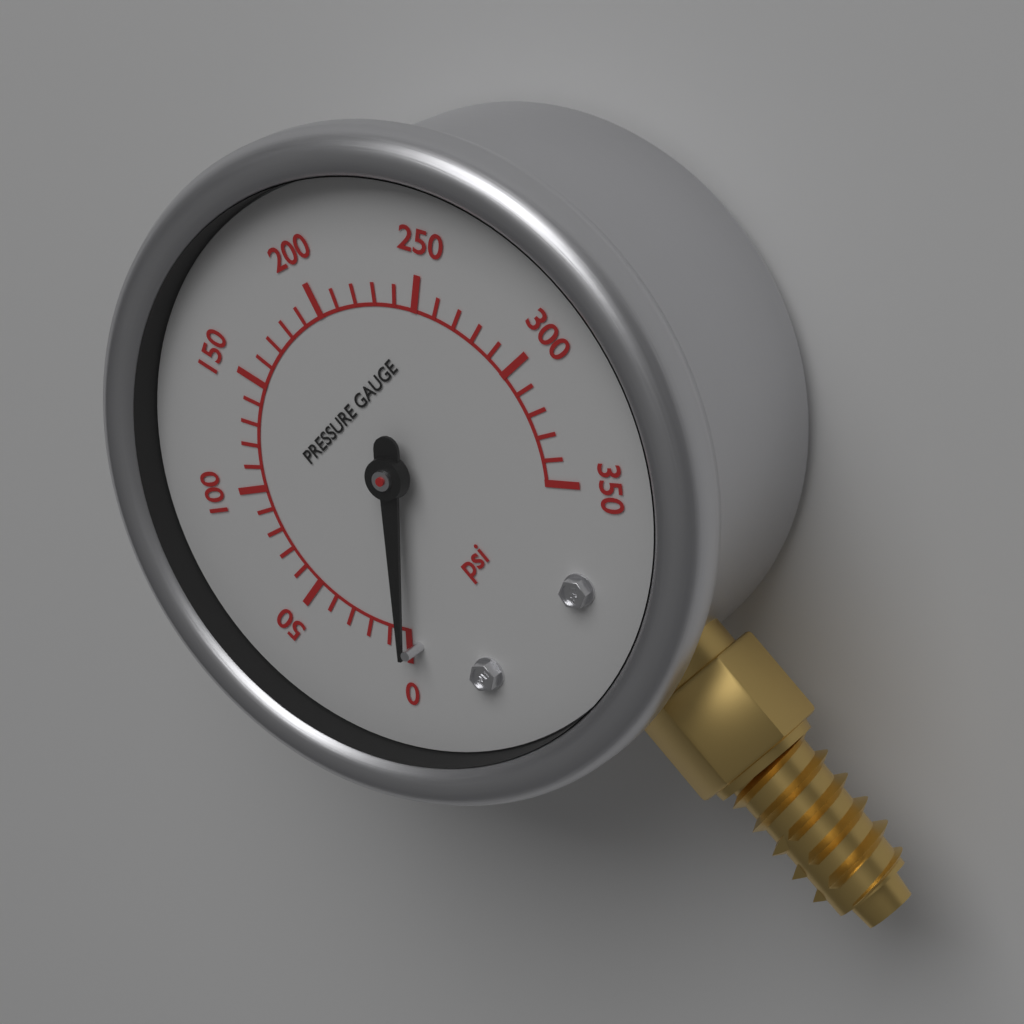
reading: 0 psi
